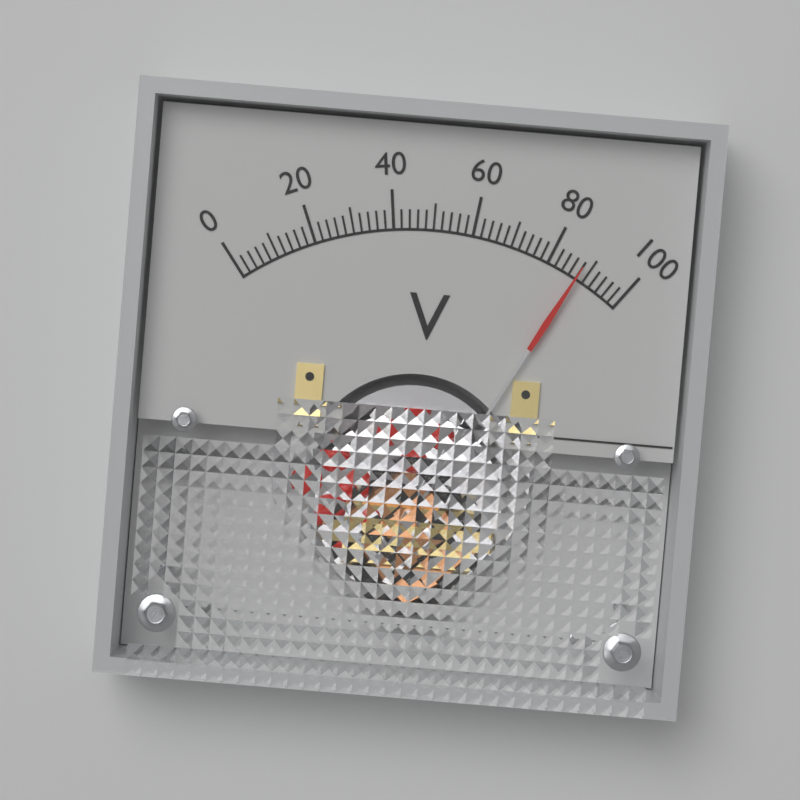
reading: 88 V
